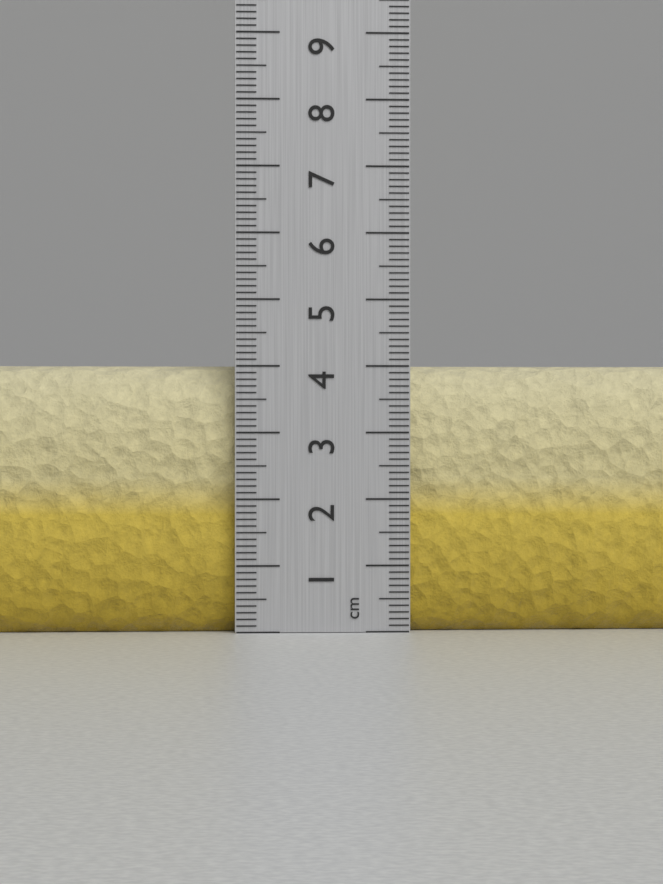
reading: 4.0 cm
